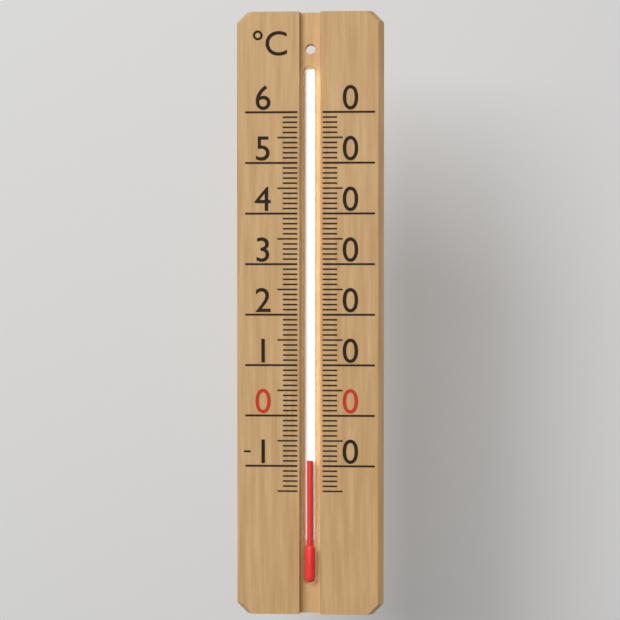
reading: -9 °C
